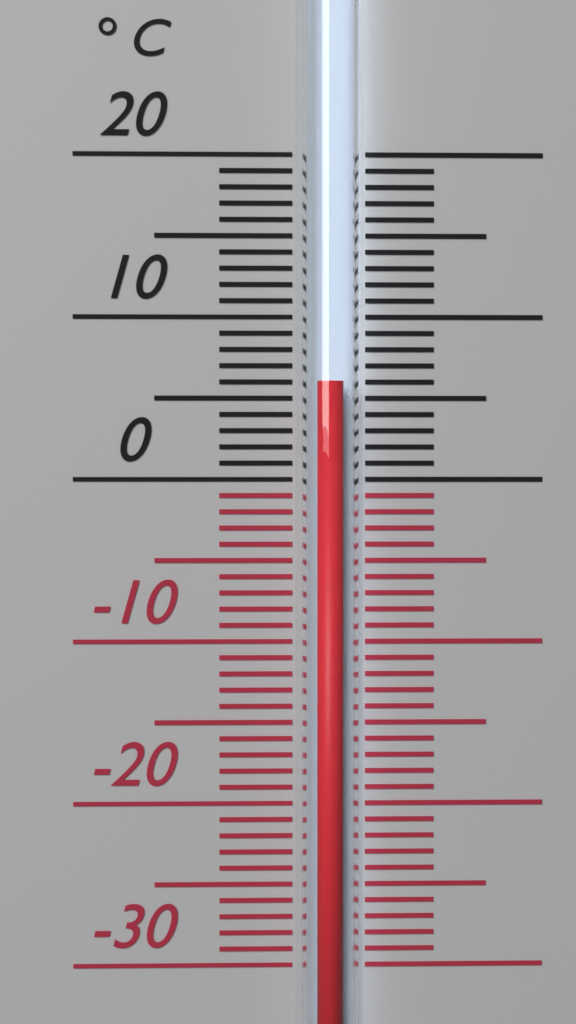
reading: 6 °C
